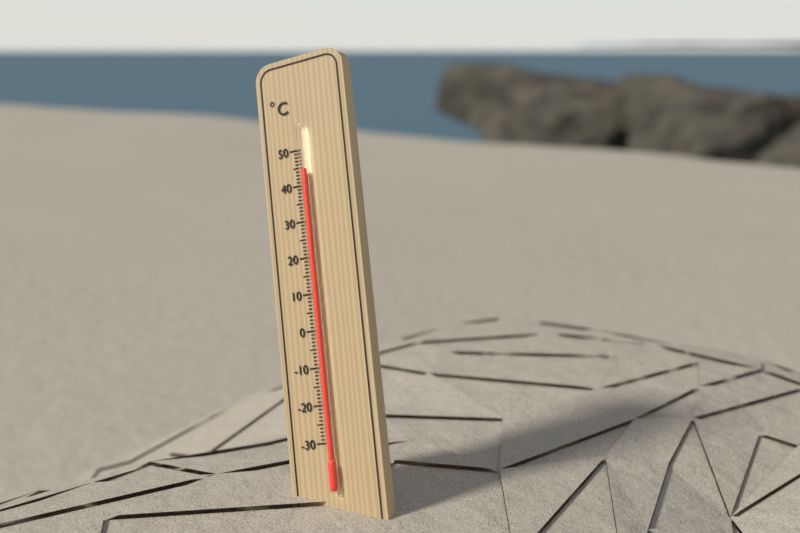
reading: 44 °C
